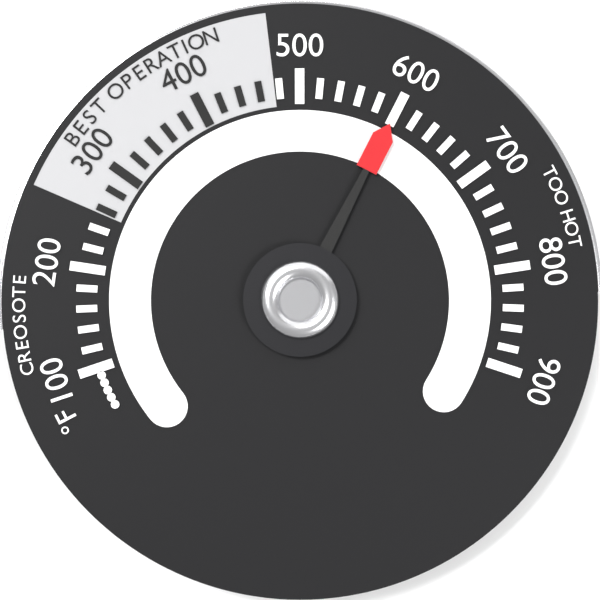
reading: 600 °F
